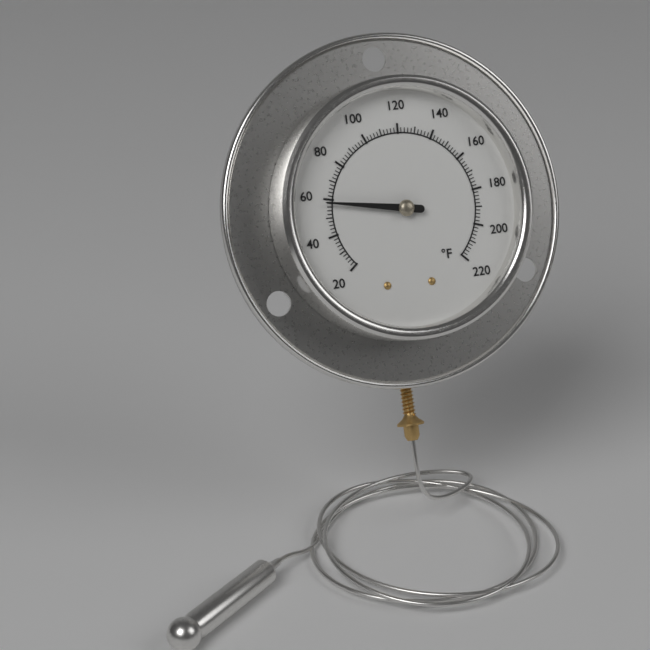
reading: 58 °F
